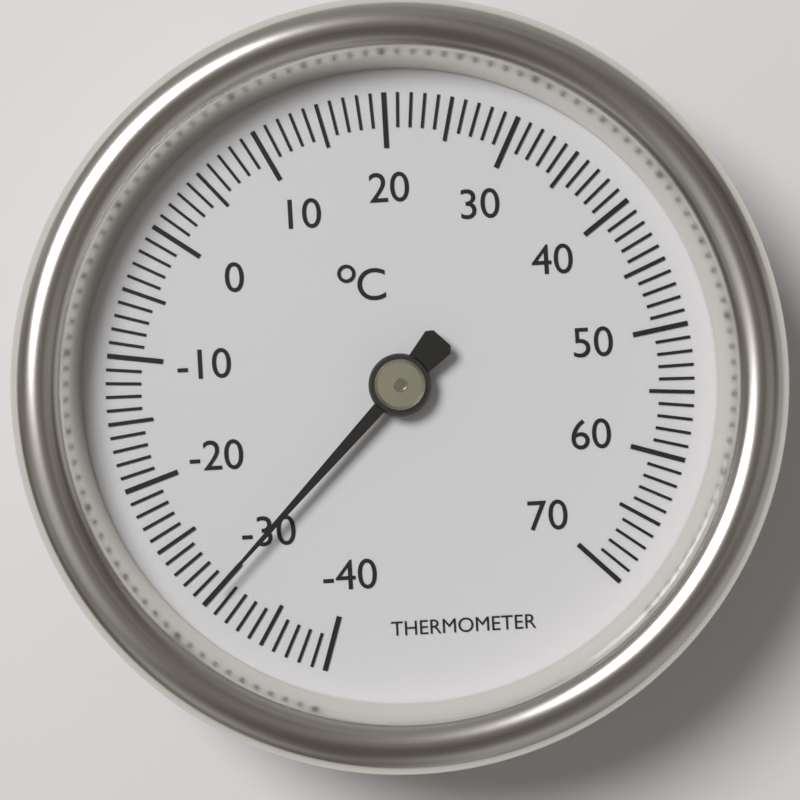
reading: -30 °C
